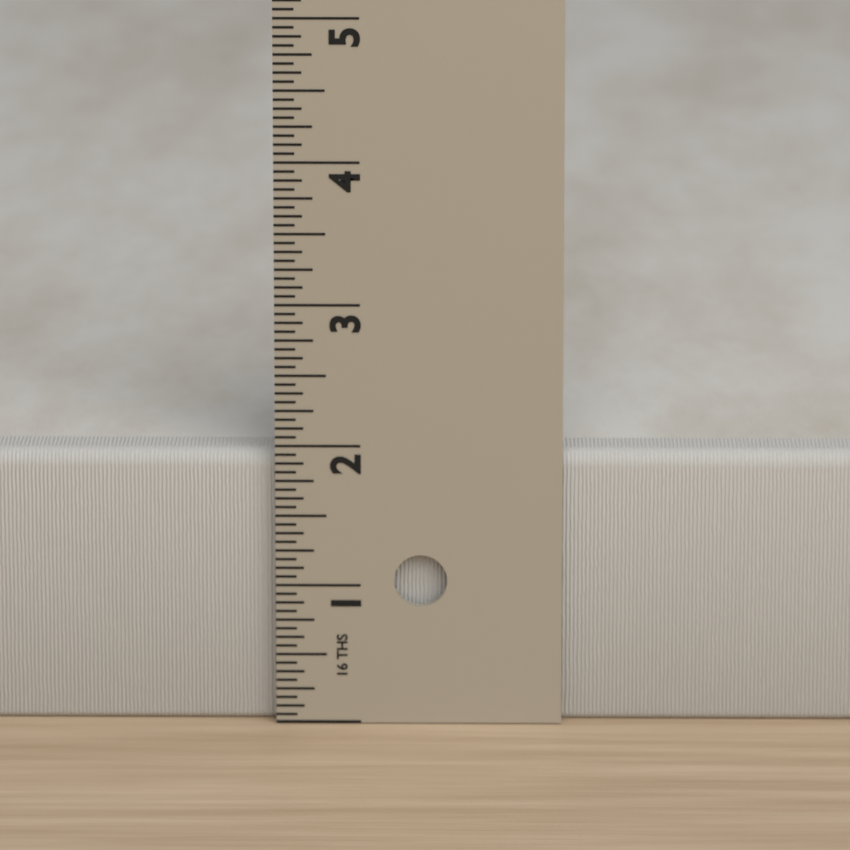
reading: 1.9375 in
